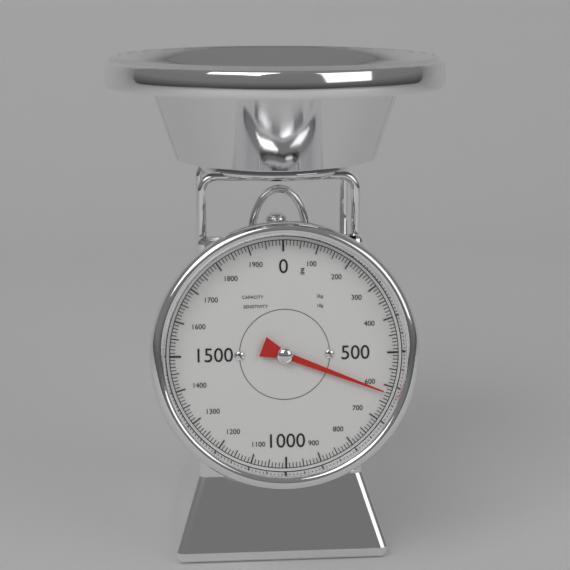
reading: 620 g
